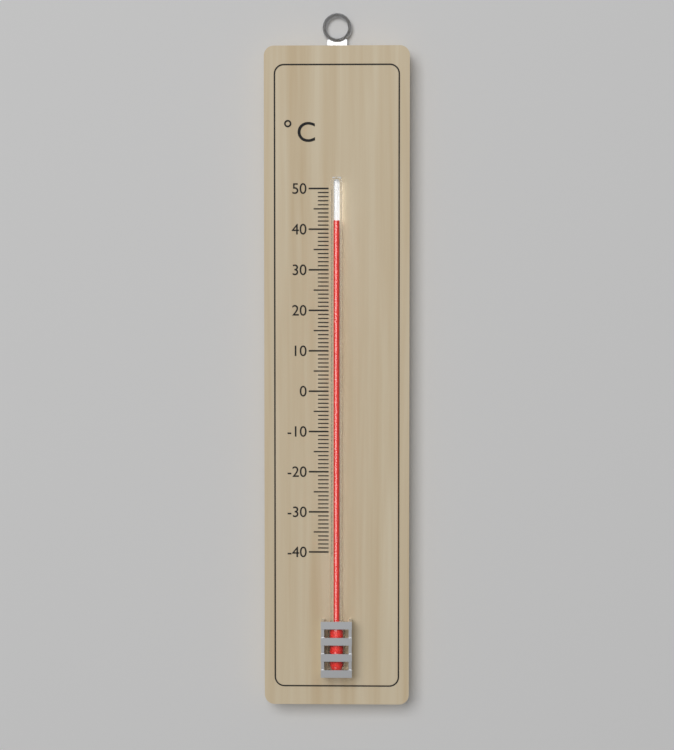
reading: 42 °C
